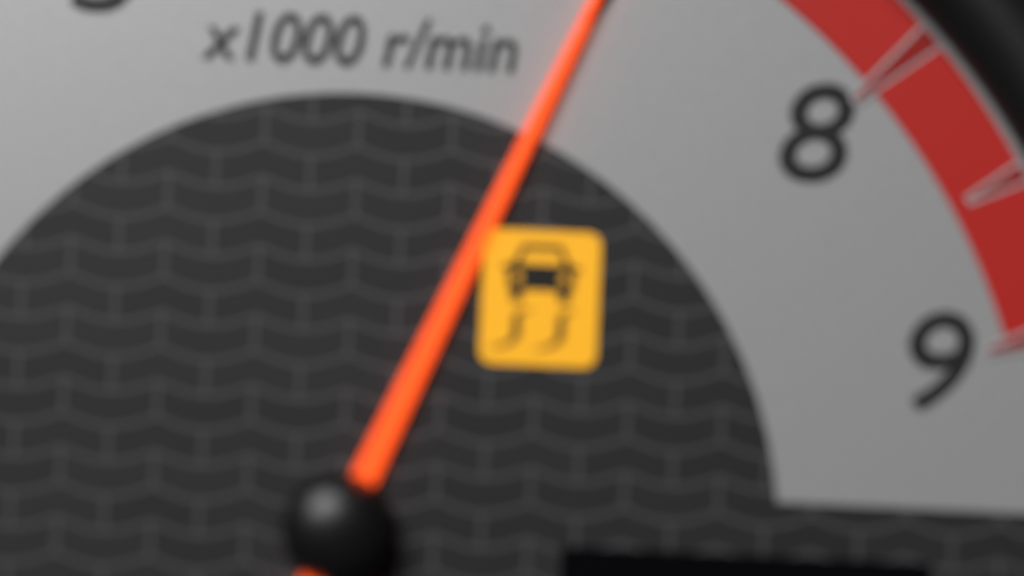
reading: 7.0 x1000 r/min
